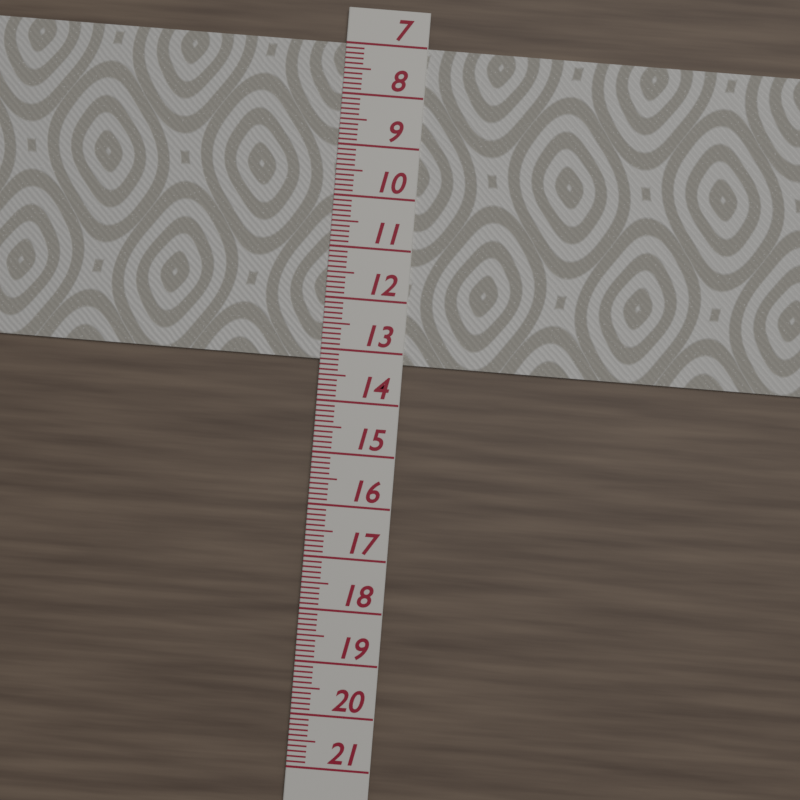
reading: 13.2 (no unit)
